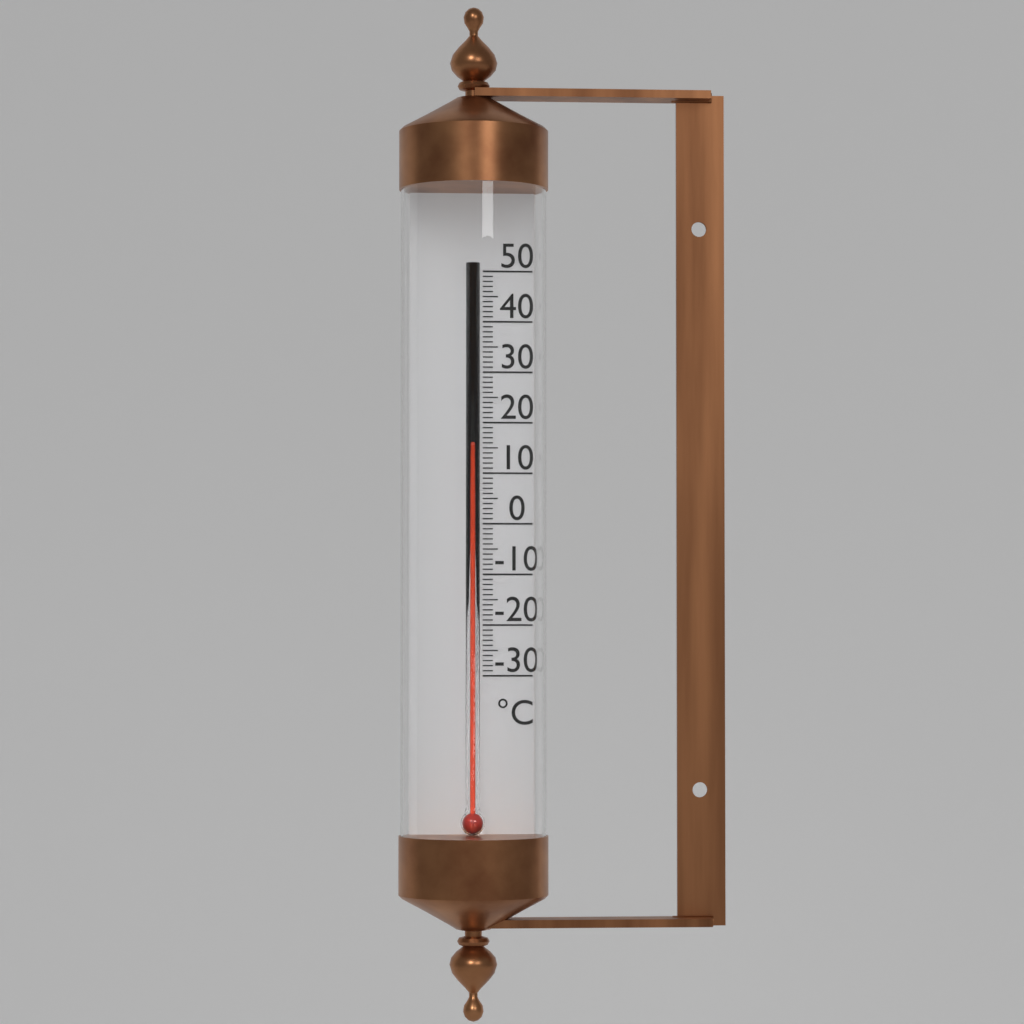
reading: 15 °C
